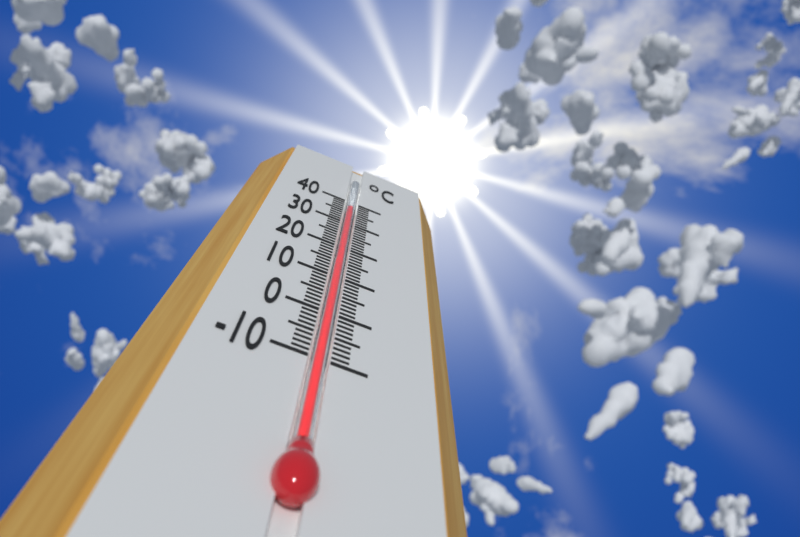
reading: 37 °C
